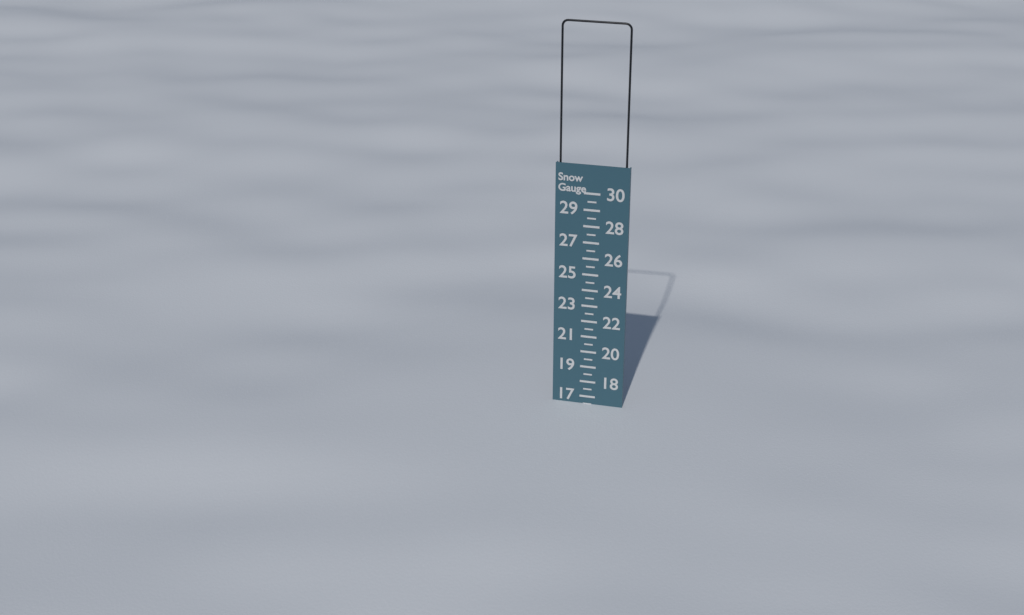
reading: 16.5 (no unit)
